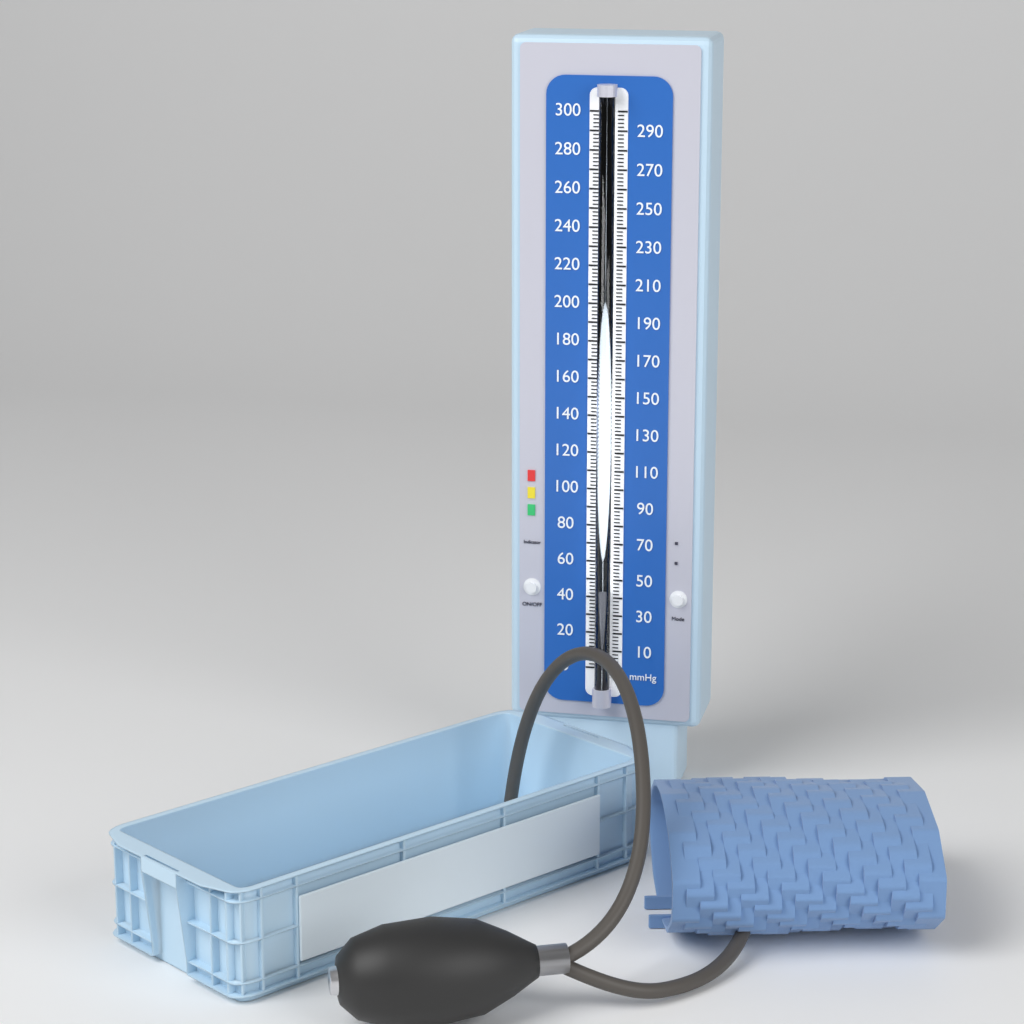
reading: 46 mmHg
